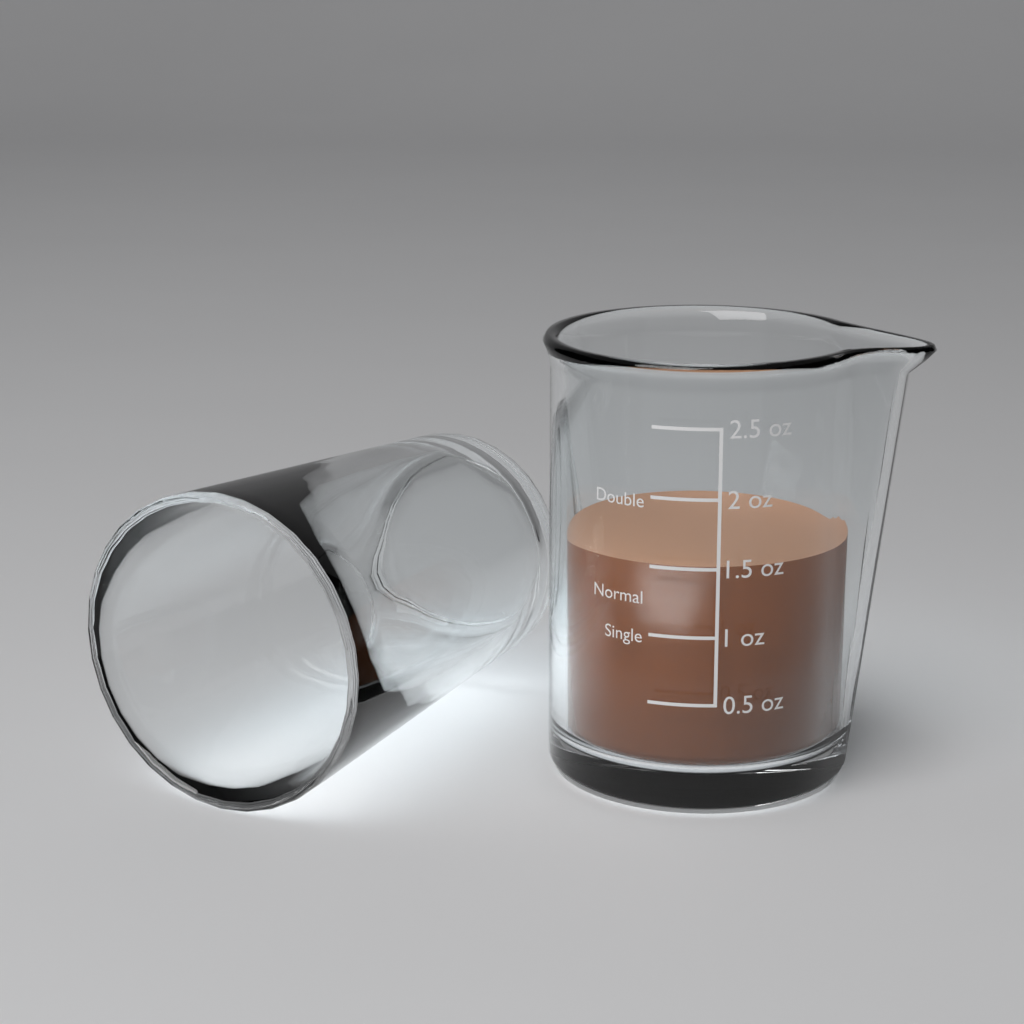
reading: 1.5 oz
